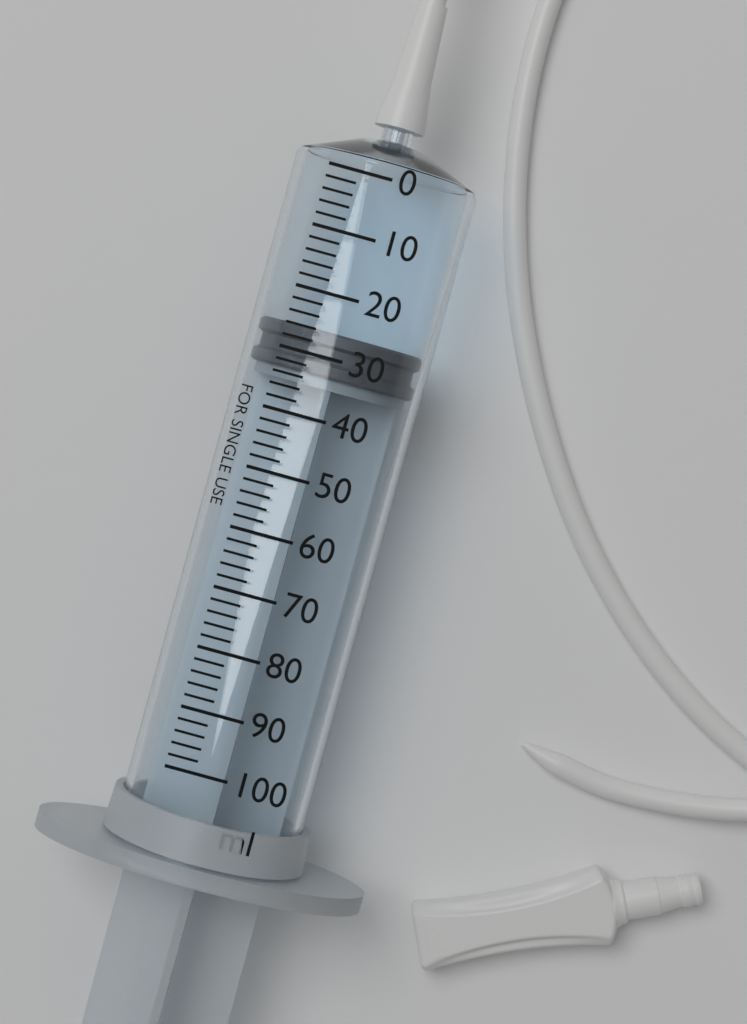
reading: 26 ml
